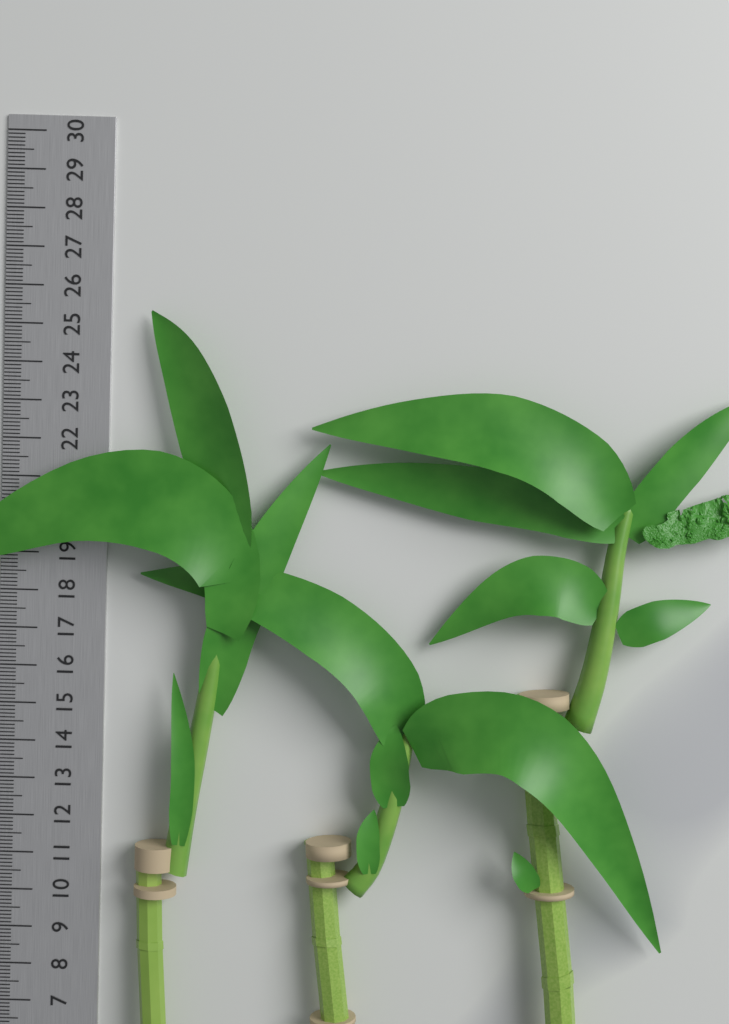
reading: 25.4 cm
